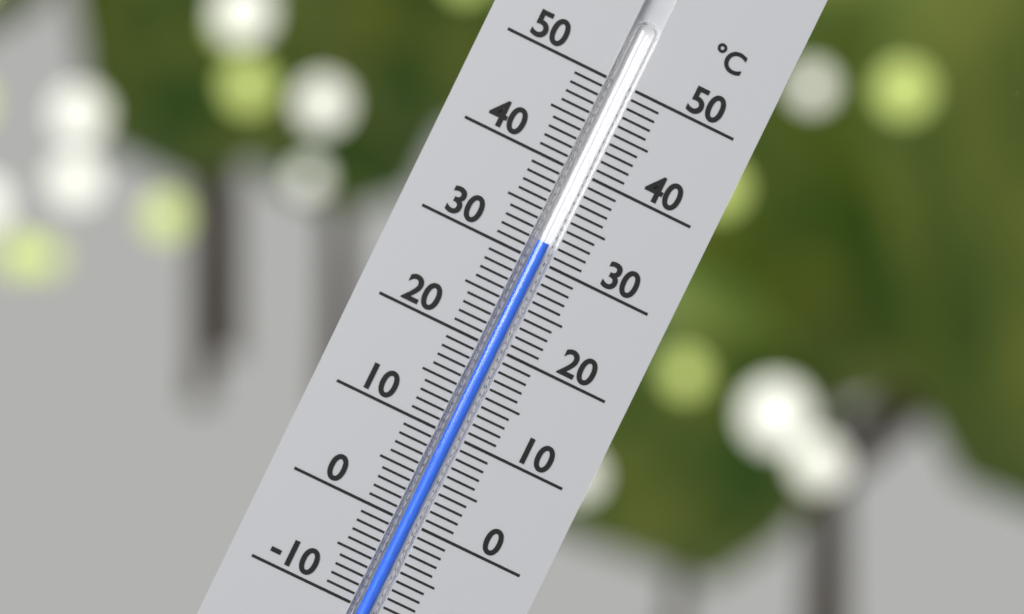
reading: 32 °C
